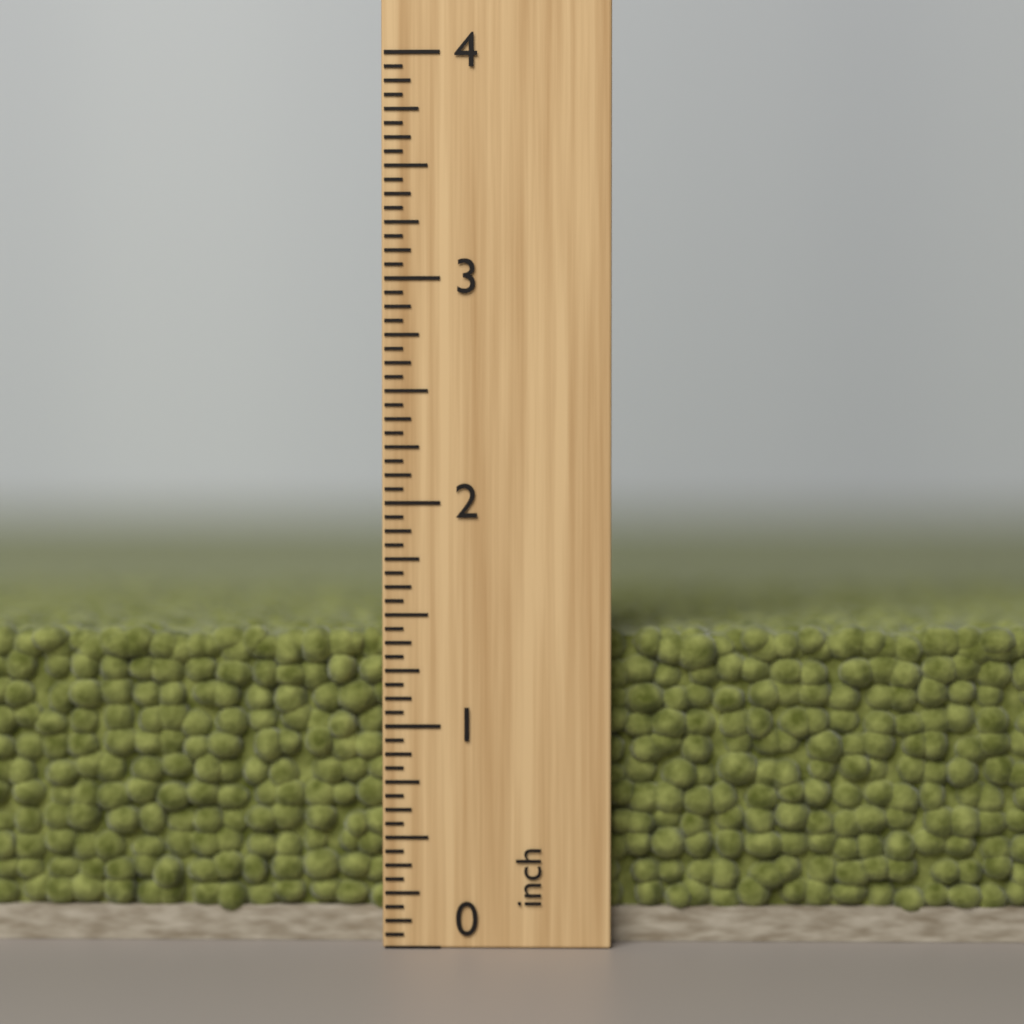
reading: 1.4375 inch
